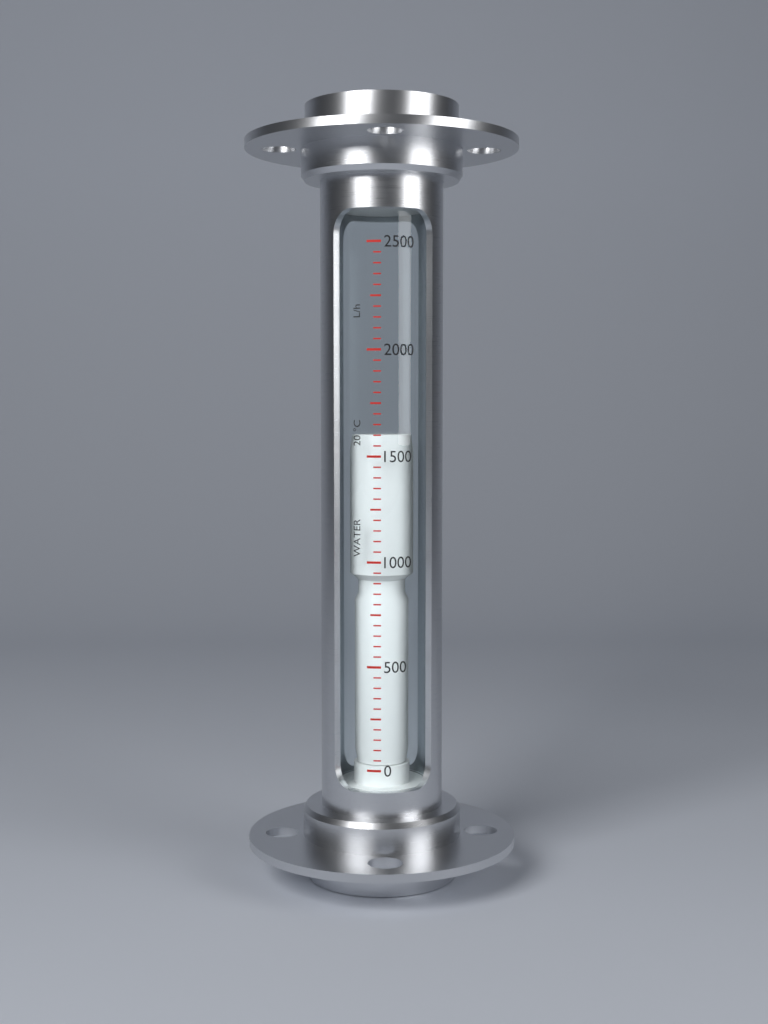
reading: 1600 L/h
